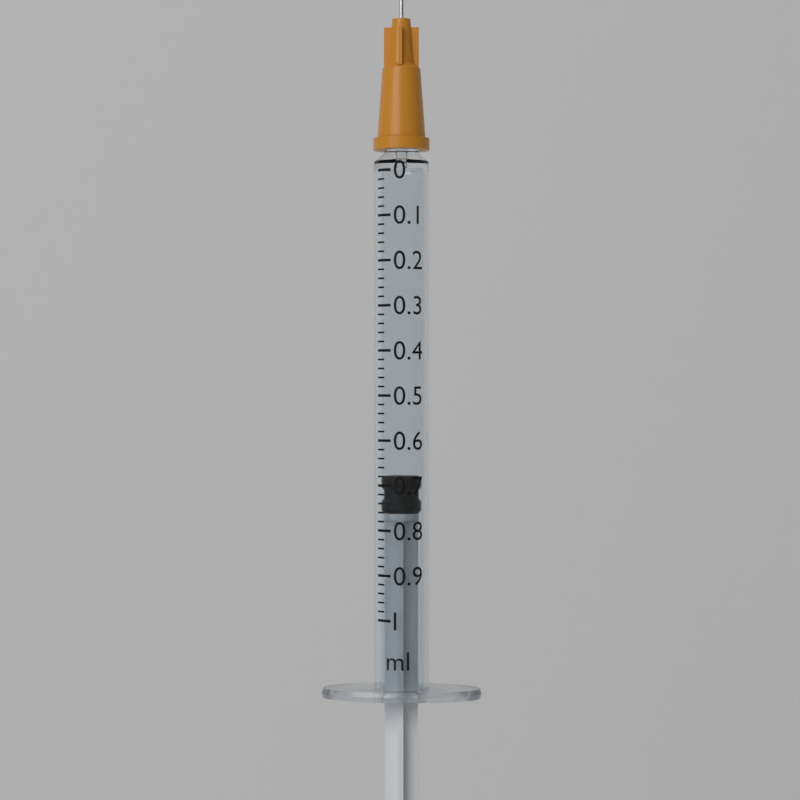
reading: 0.68 ml
